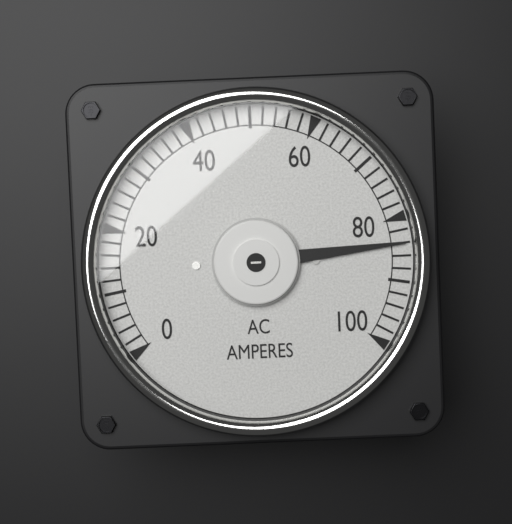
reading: 84 A
